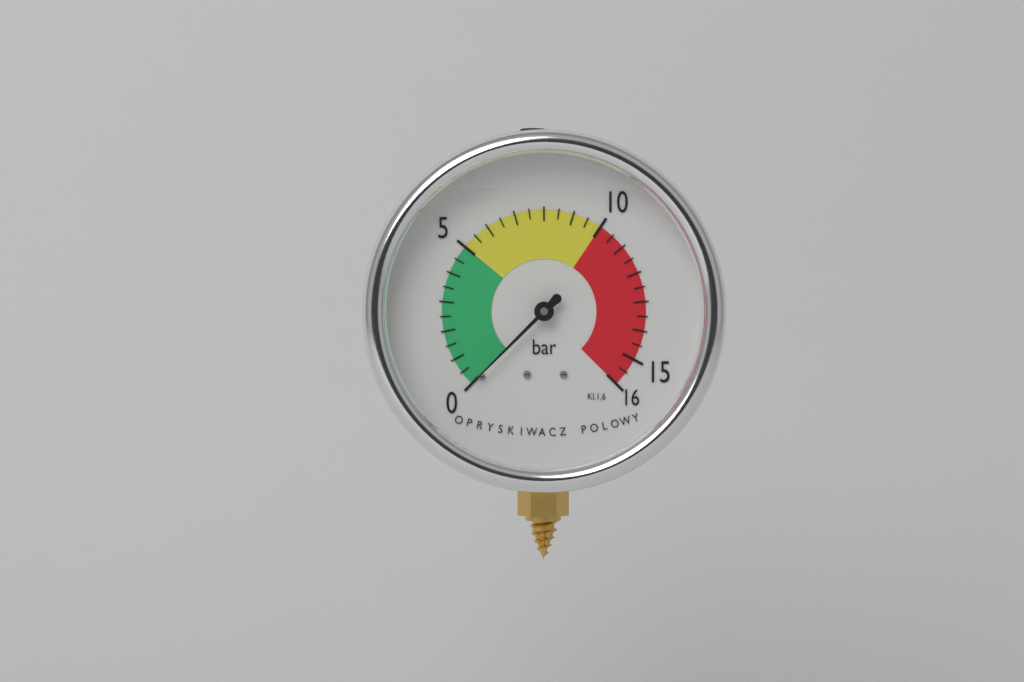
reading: 0.0 bar
